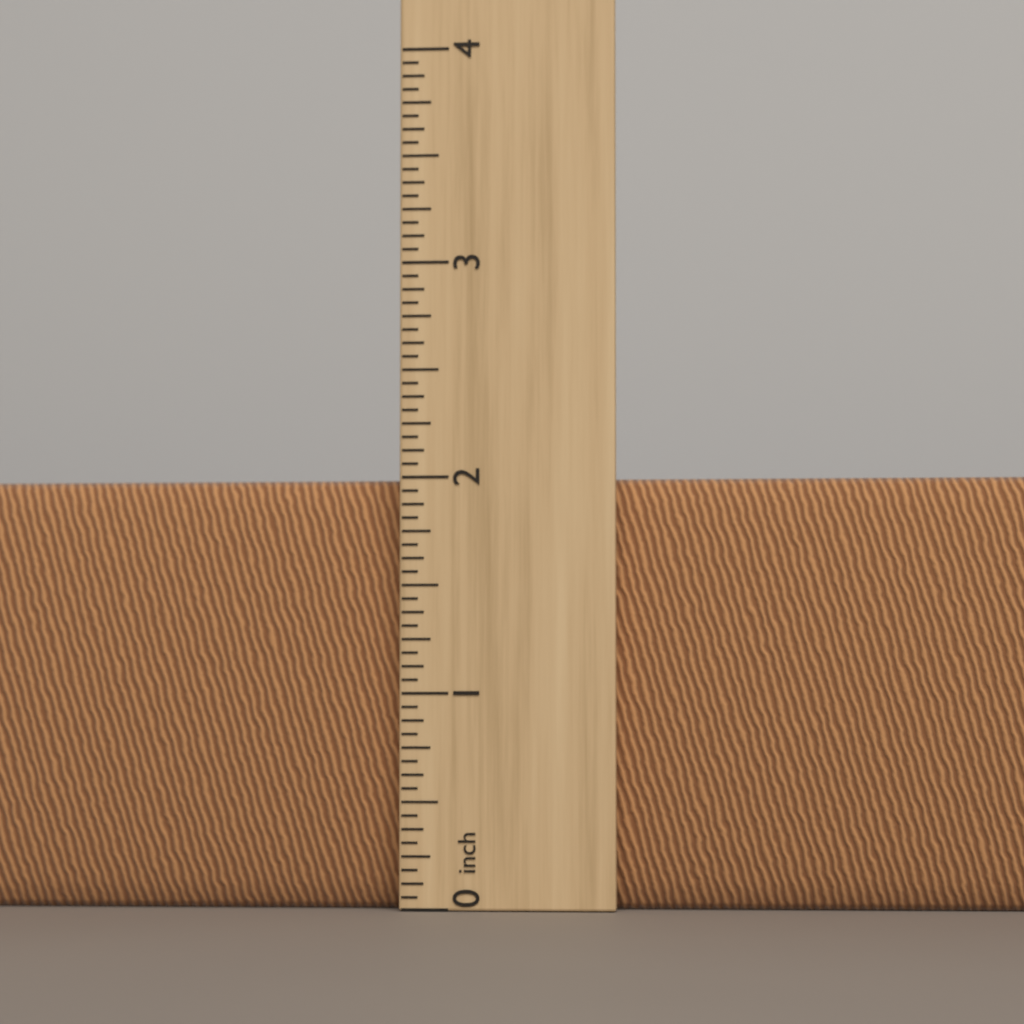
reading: 2.0000 inch
